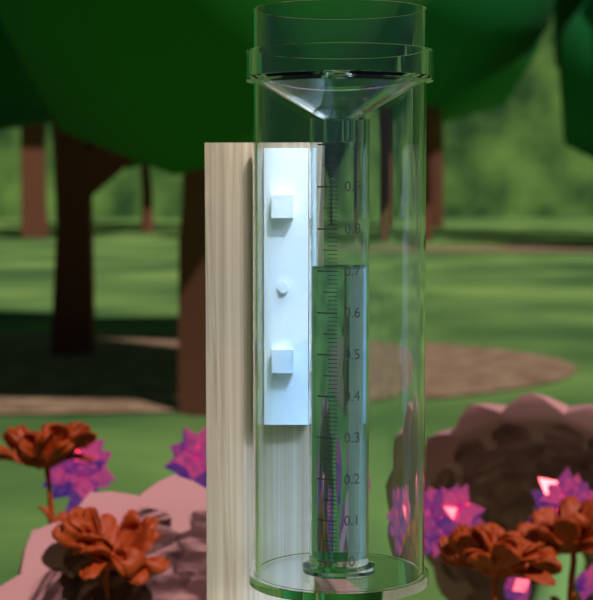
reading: 0.71 (no unit)
